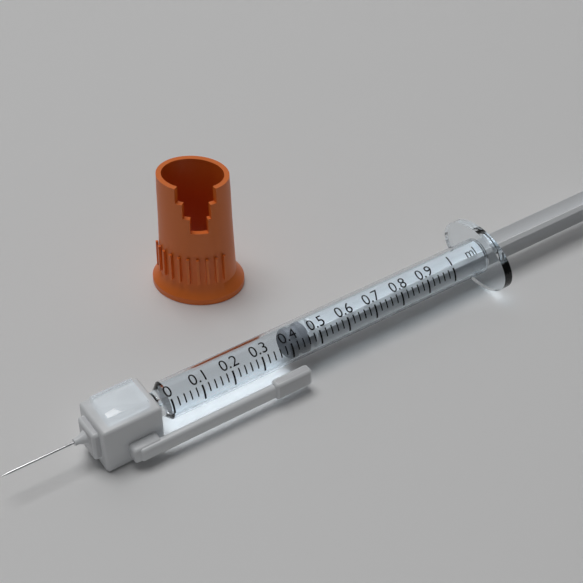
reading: 0.40 ml
